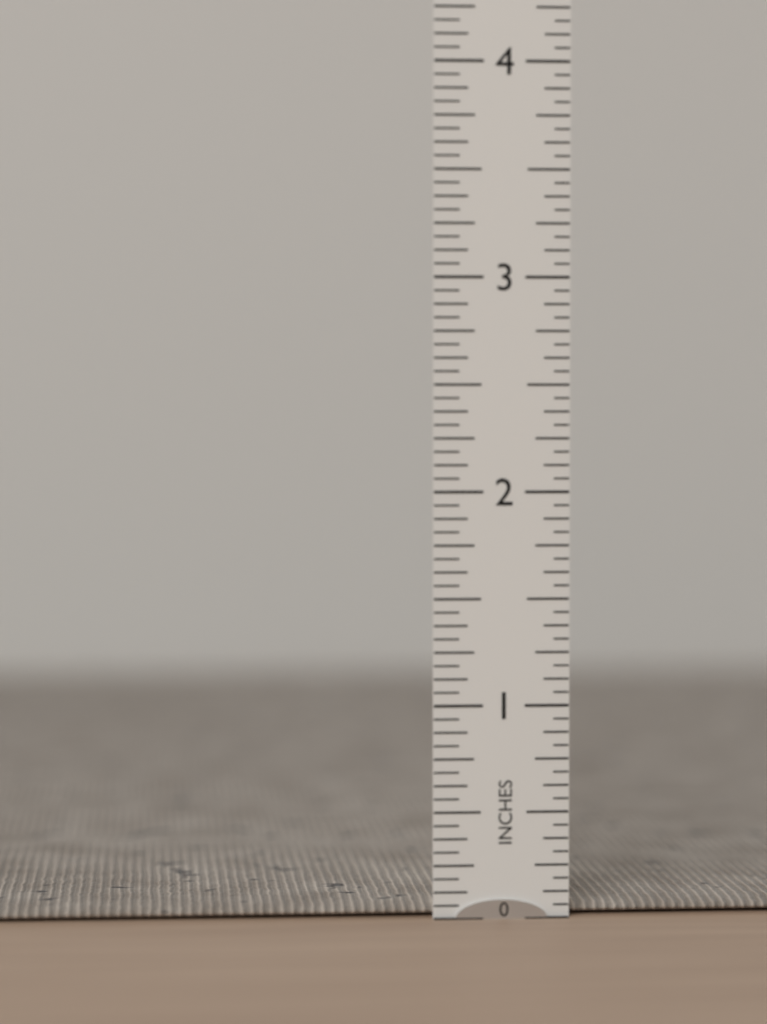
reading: 0.0625 in
